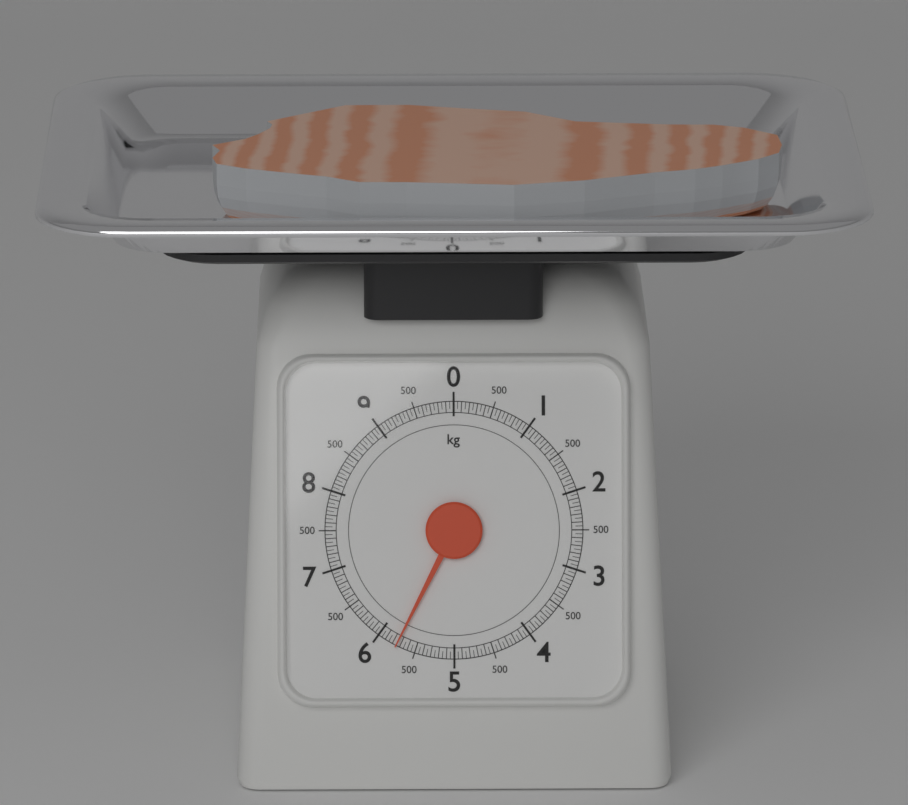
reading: 5.75 kg
